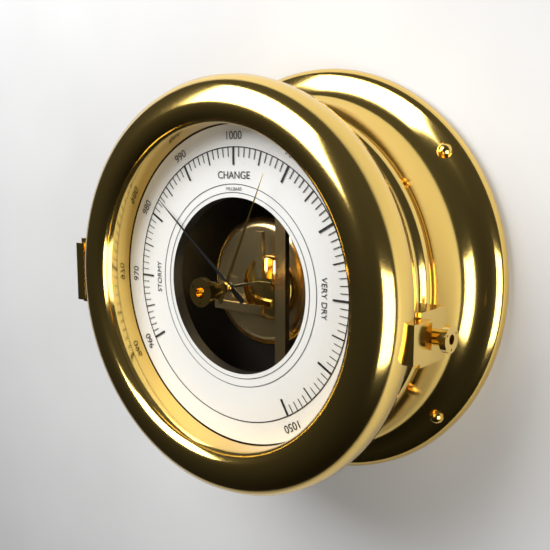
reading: 983 mbar
